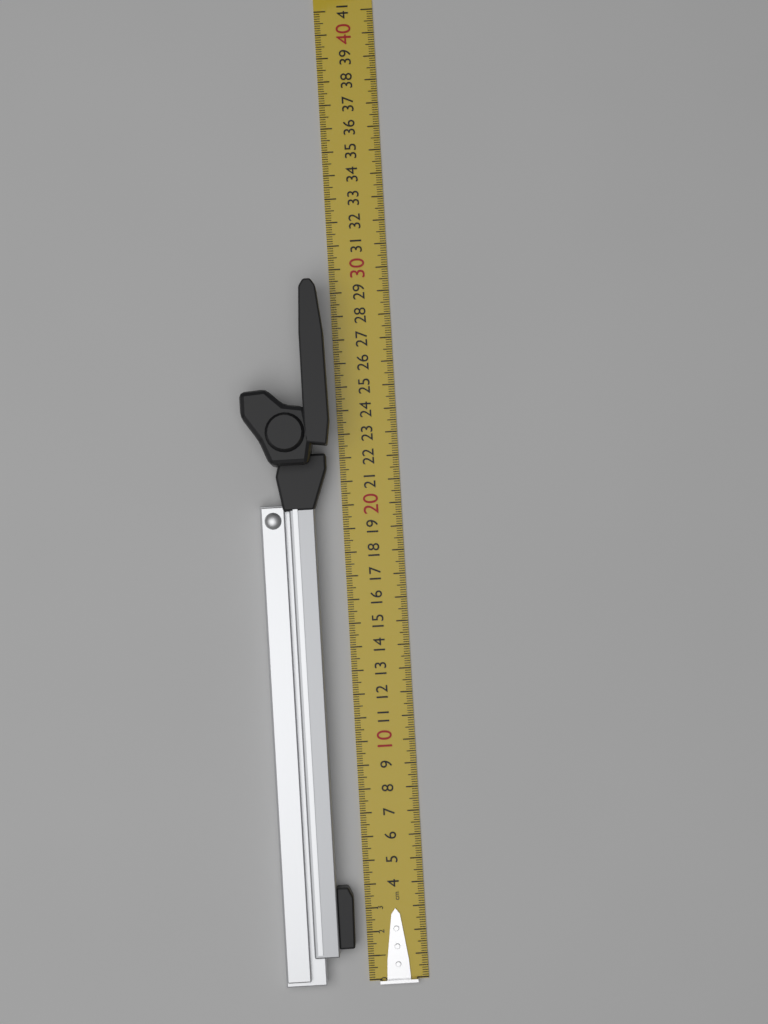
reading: 29.4 cm
